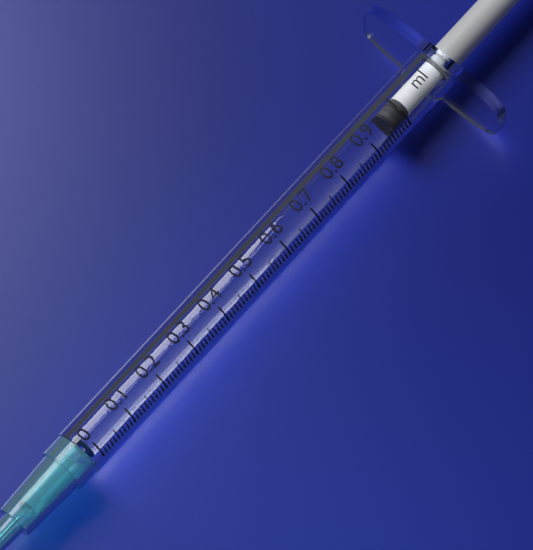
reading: 0.97 ml
